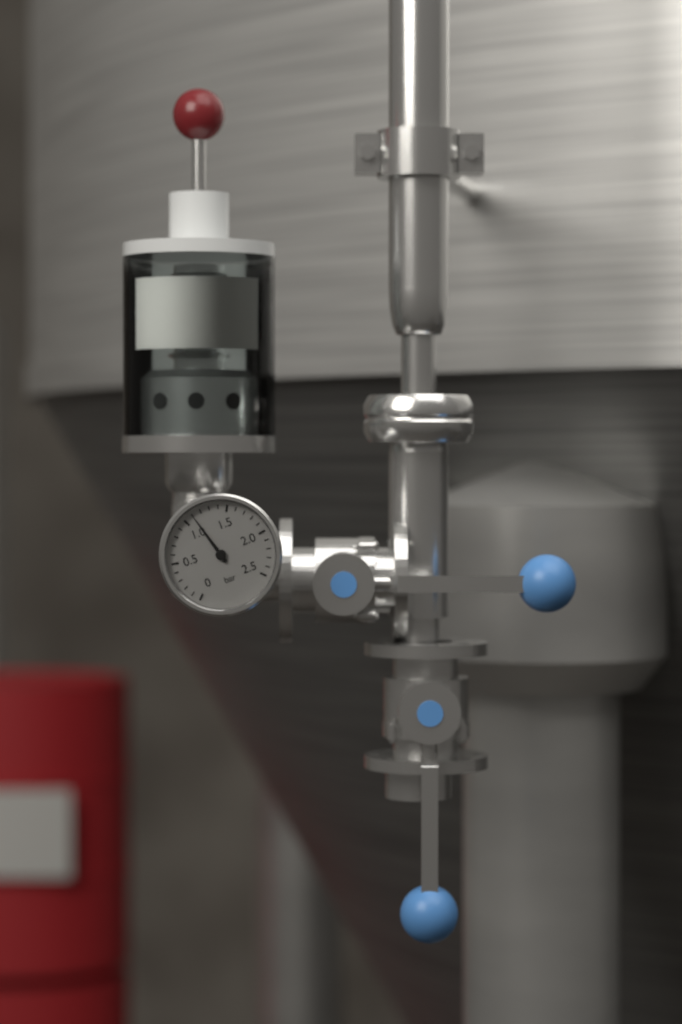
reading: 1.1 bar
